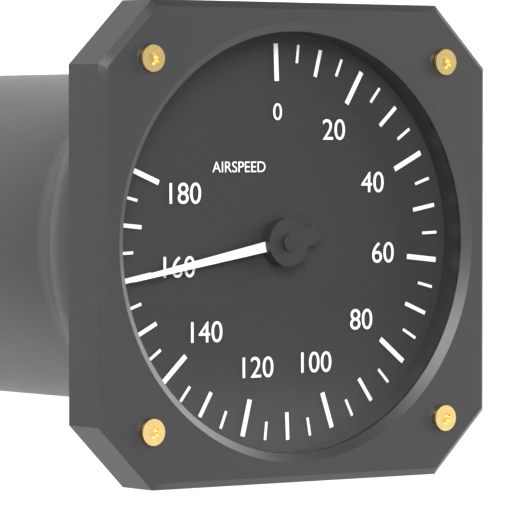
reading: 160 (no unit)
